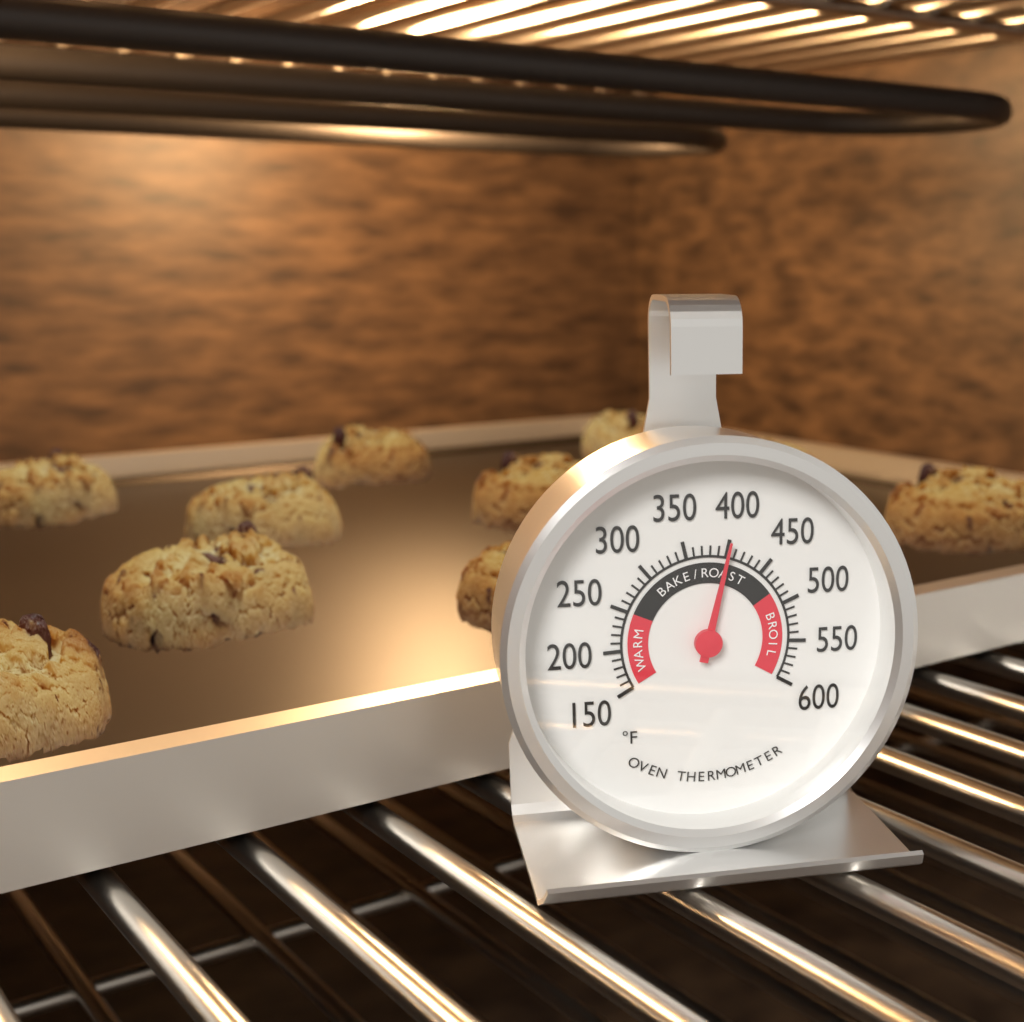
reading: 400 °F
